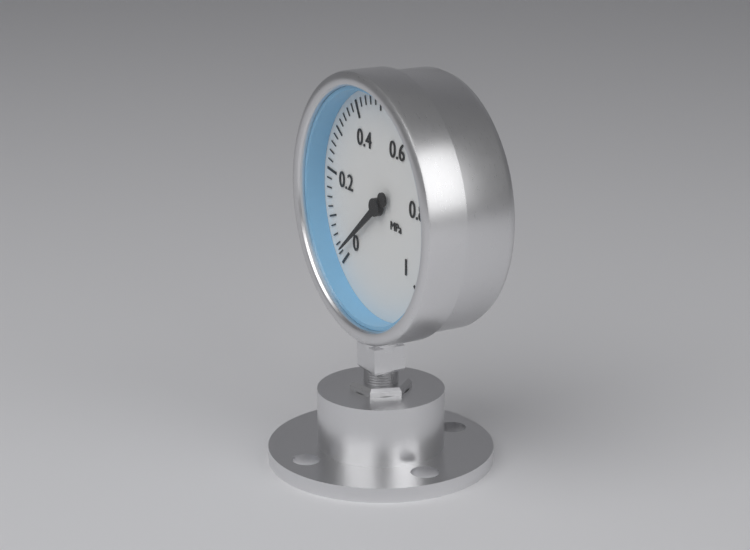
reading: 0.02 MPa
